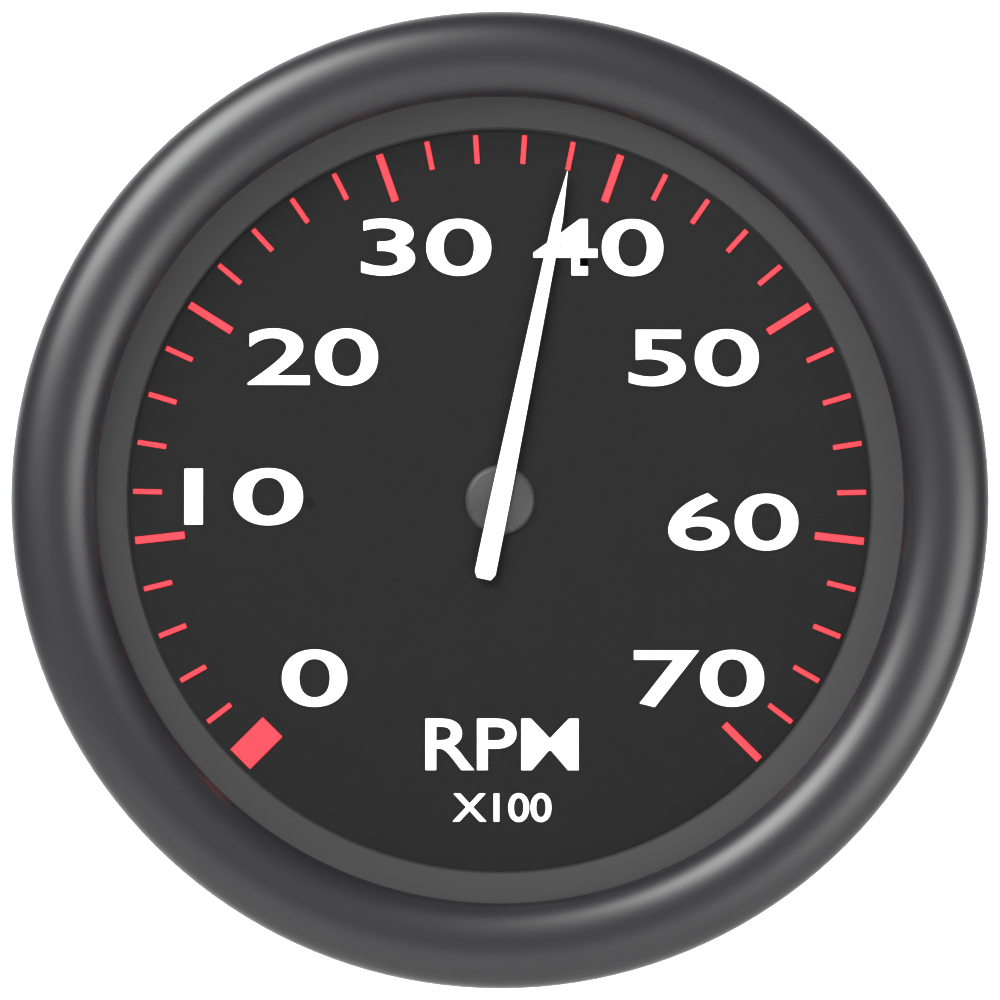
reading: 3800 RPM
